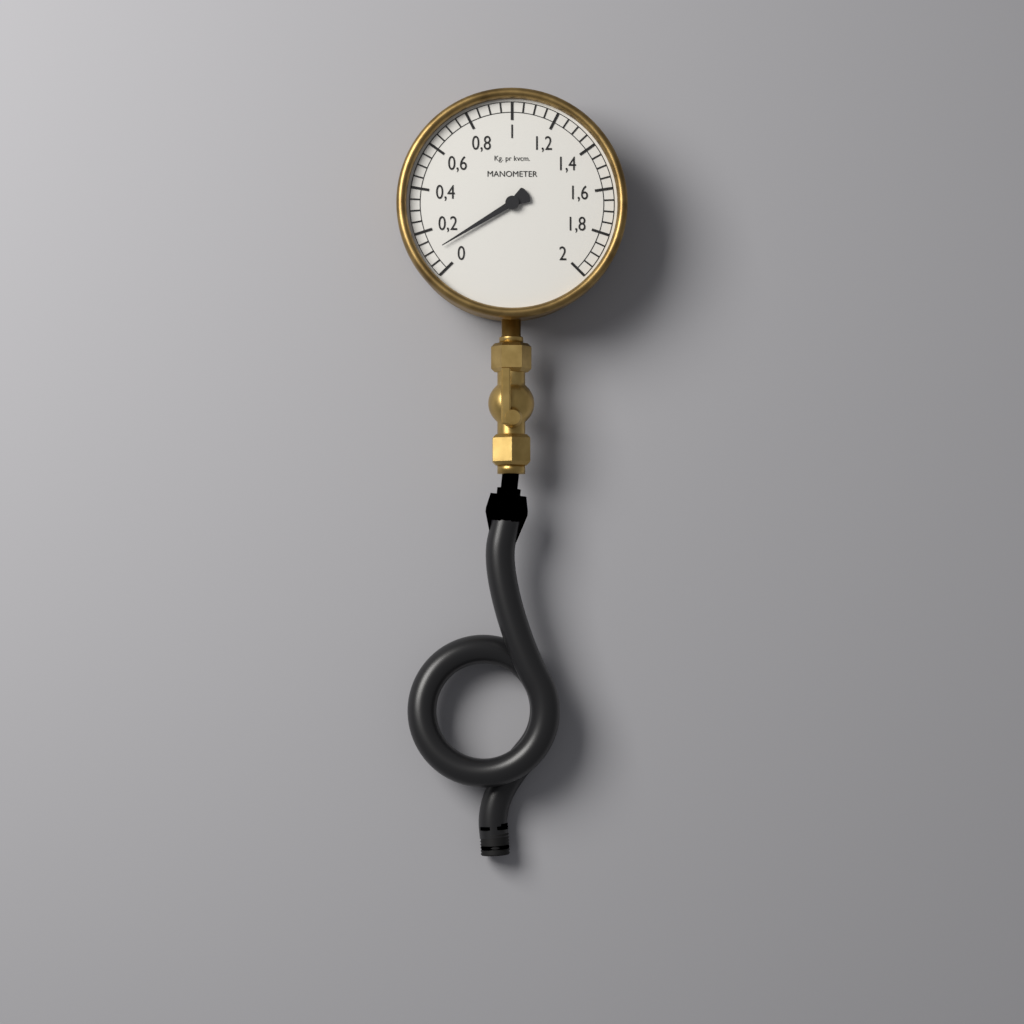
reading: 0.10 kg/cm²
